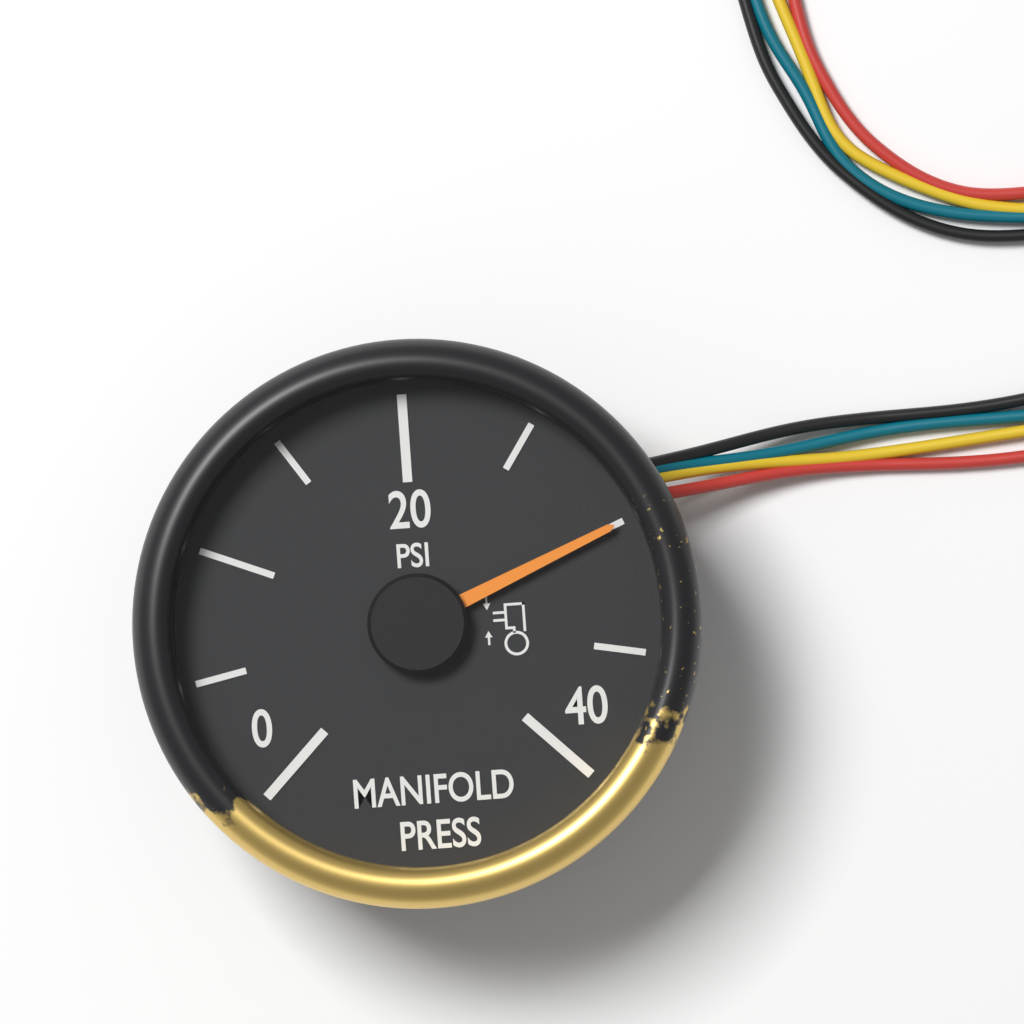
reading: 30 psi
